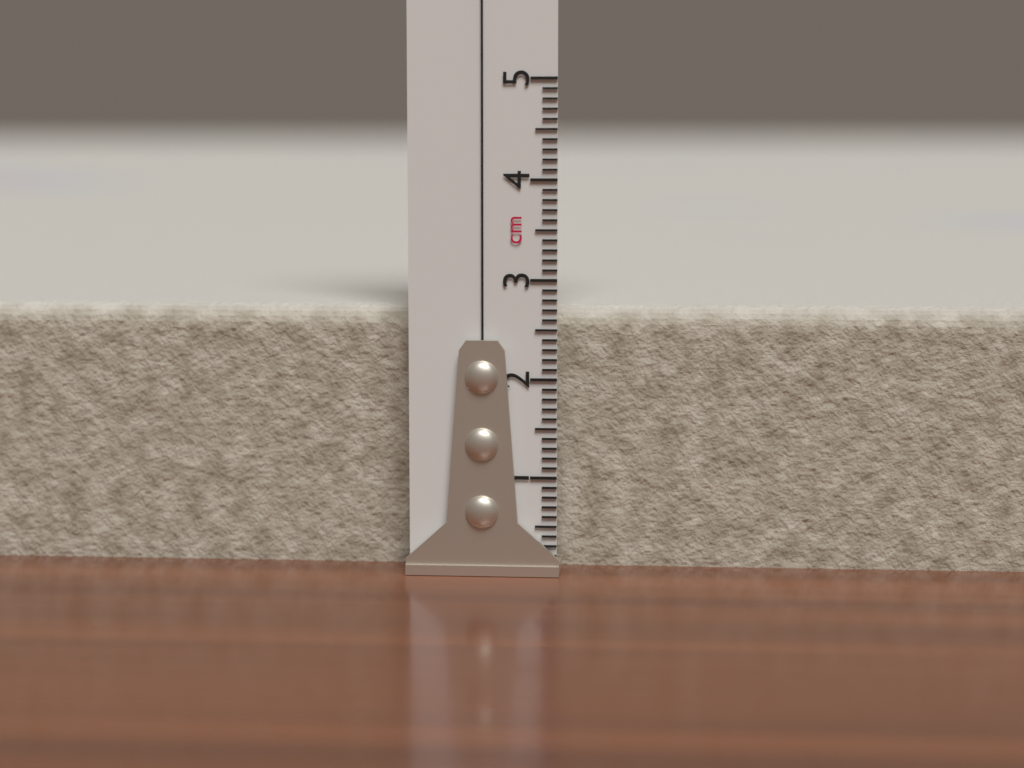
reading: 2.7 cm
